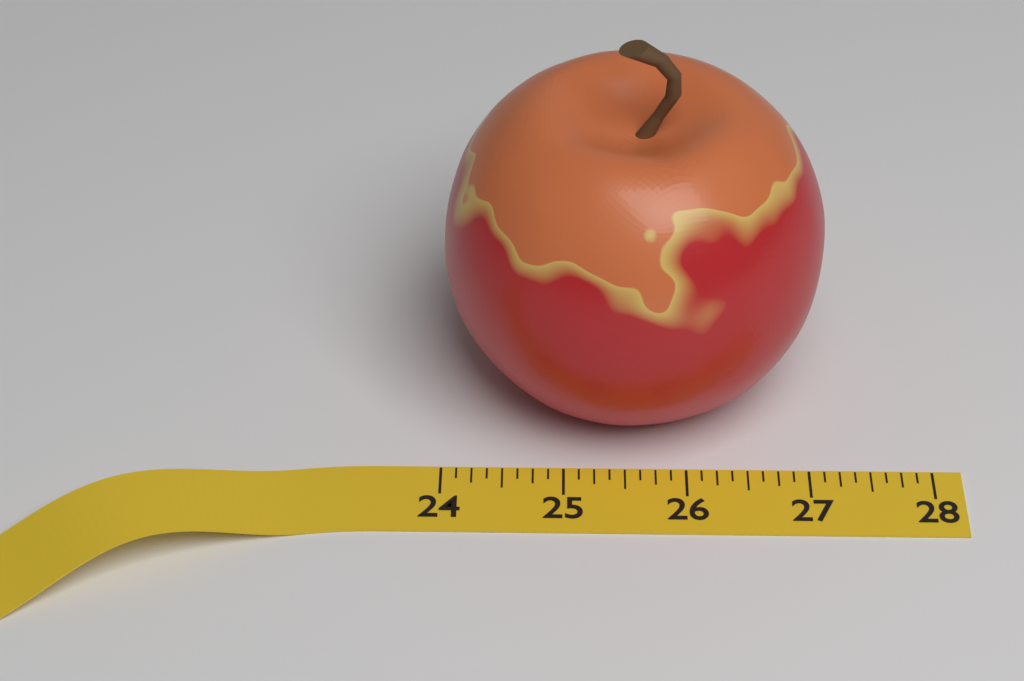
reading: 27.125 (no unit)
